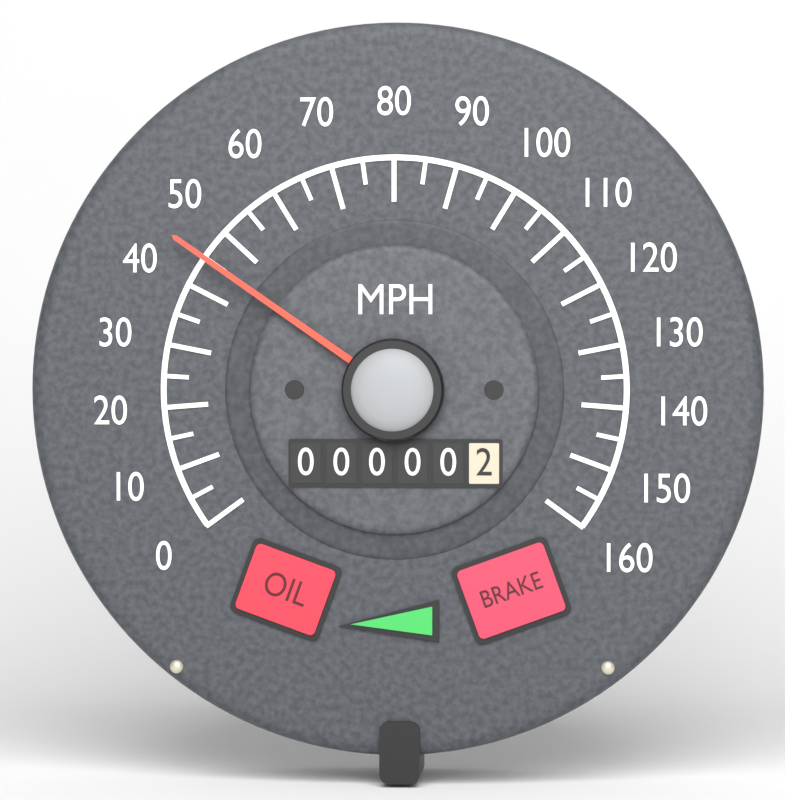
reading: 45 MPH
